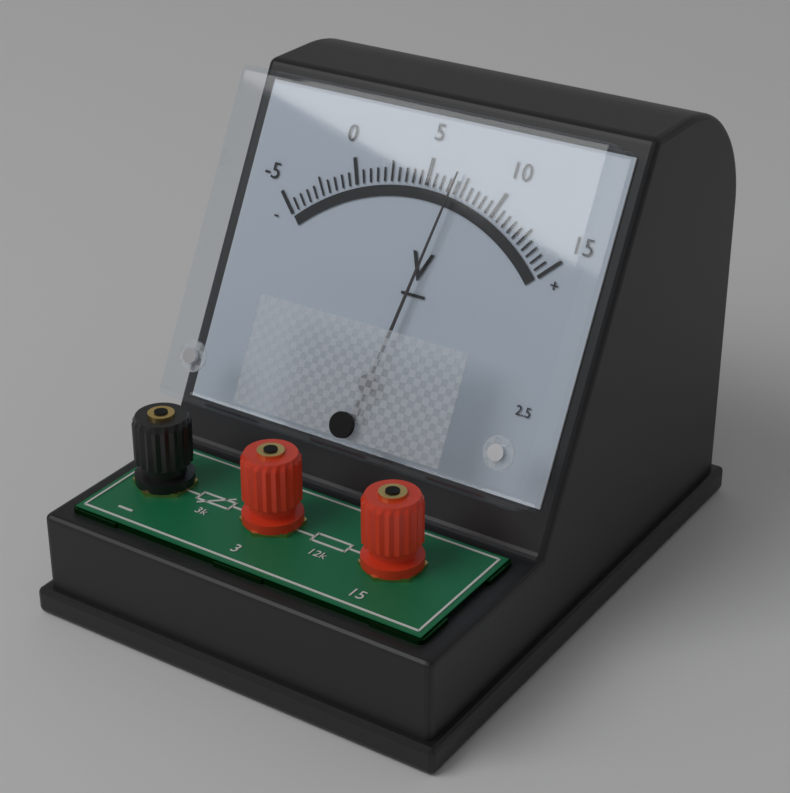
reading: 7.0 V
